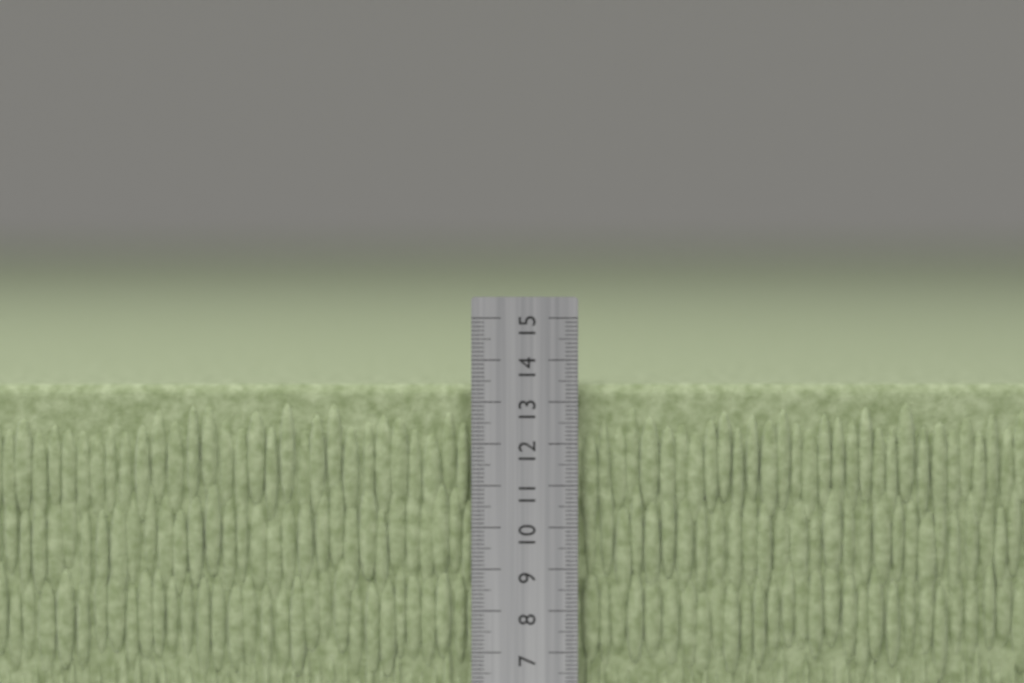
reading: 13.4 cm
